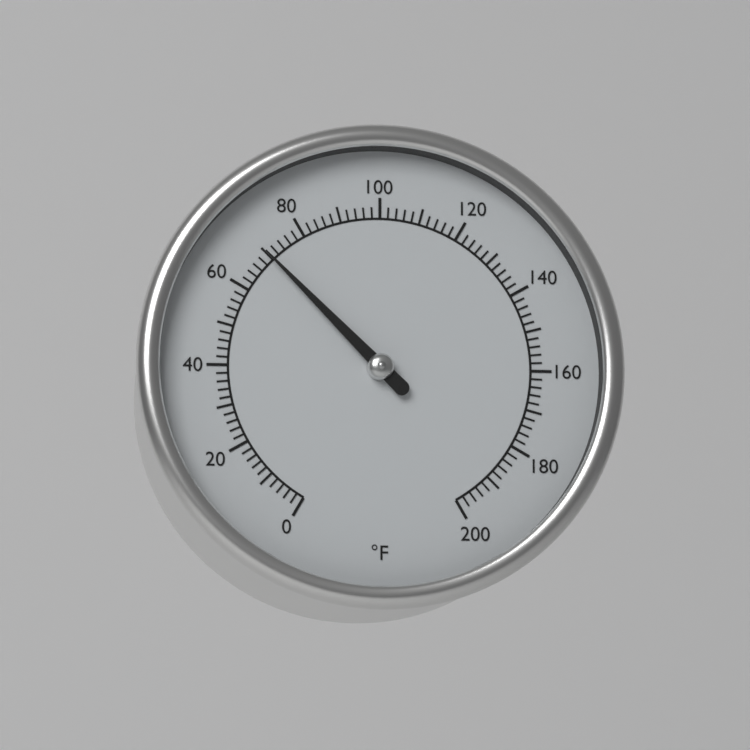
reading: 70 °F
